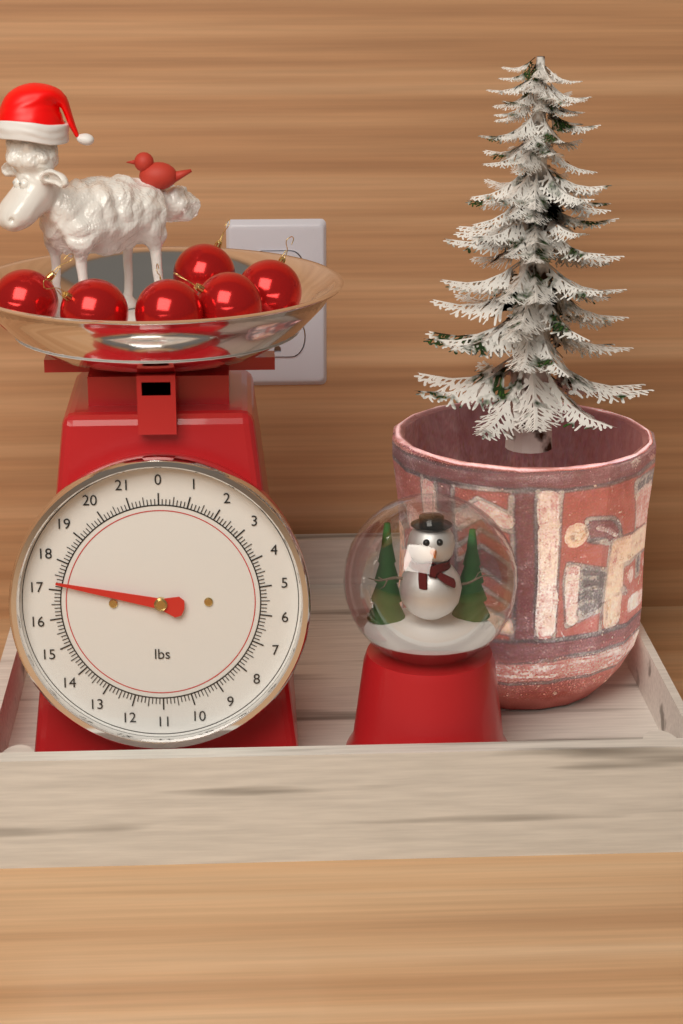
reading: 17.250 lbs
